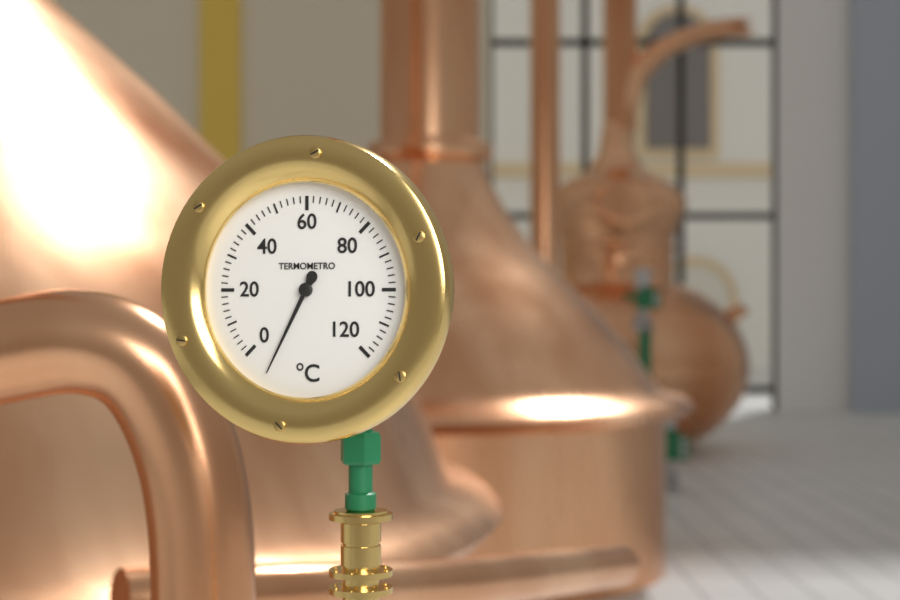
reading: -8 °C
